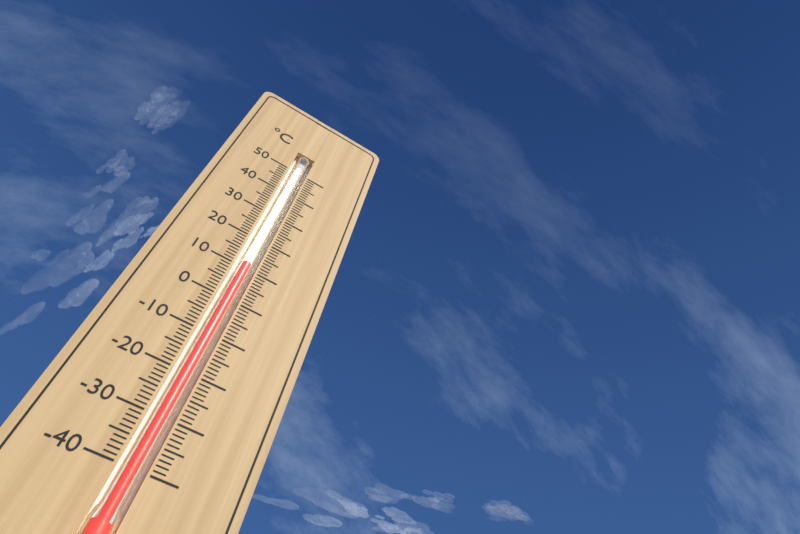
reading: 11 °C
